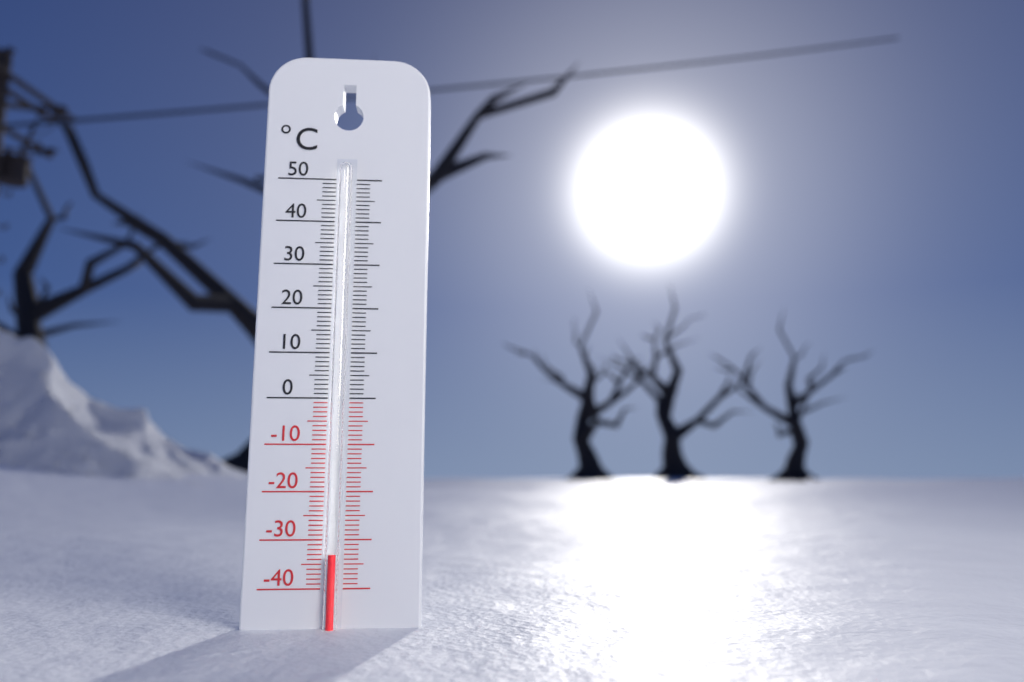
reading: -33 °C
